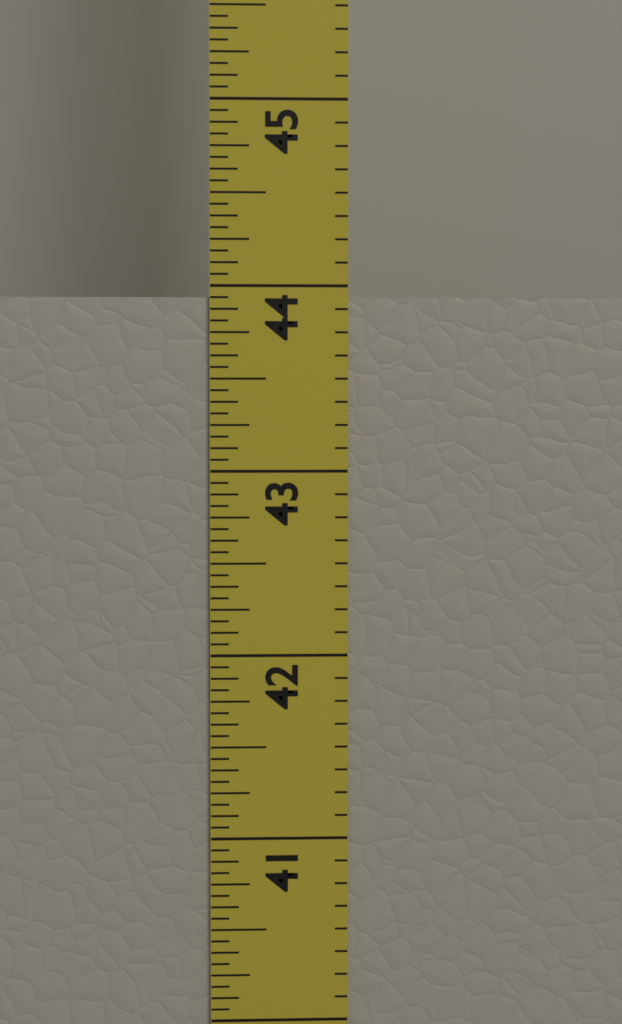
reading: 43.9375 in
